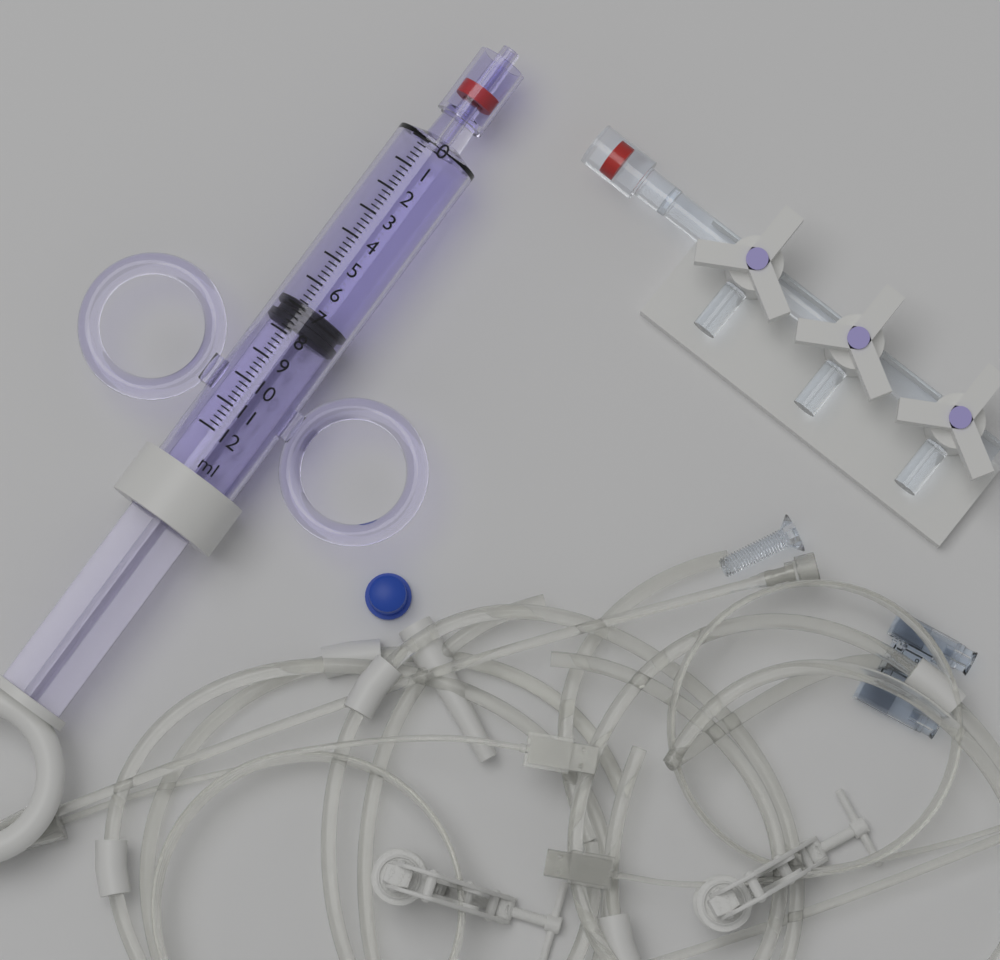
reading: 6.8 ml
